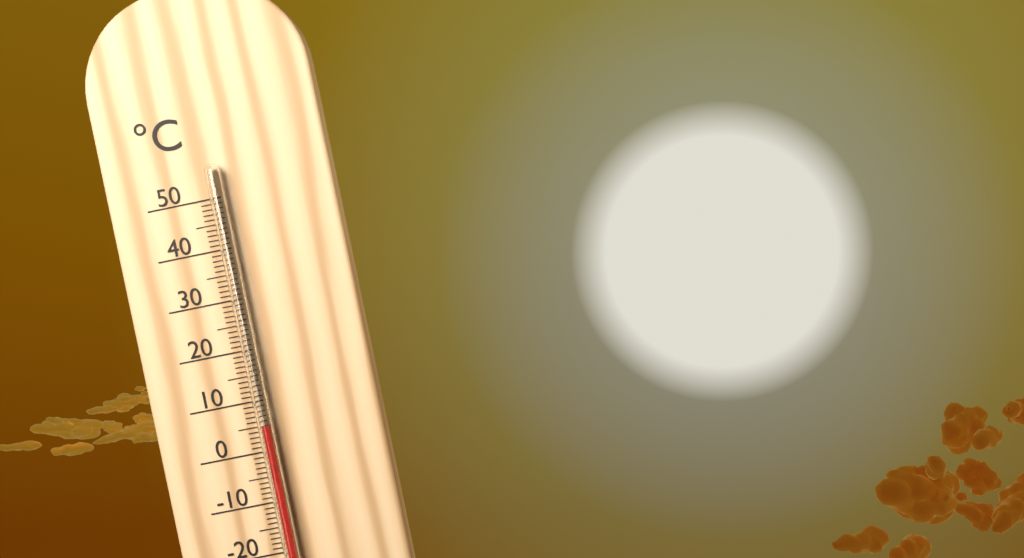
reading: 5 °C
